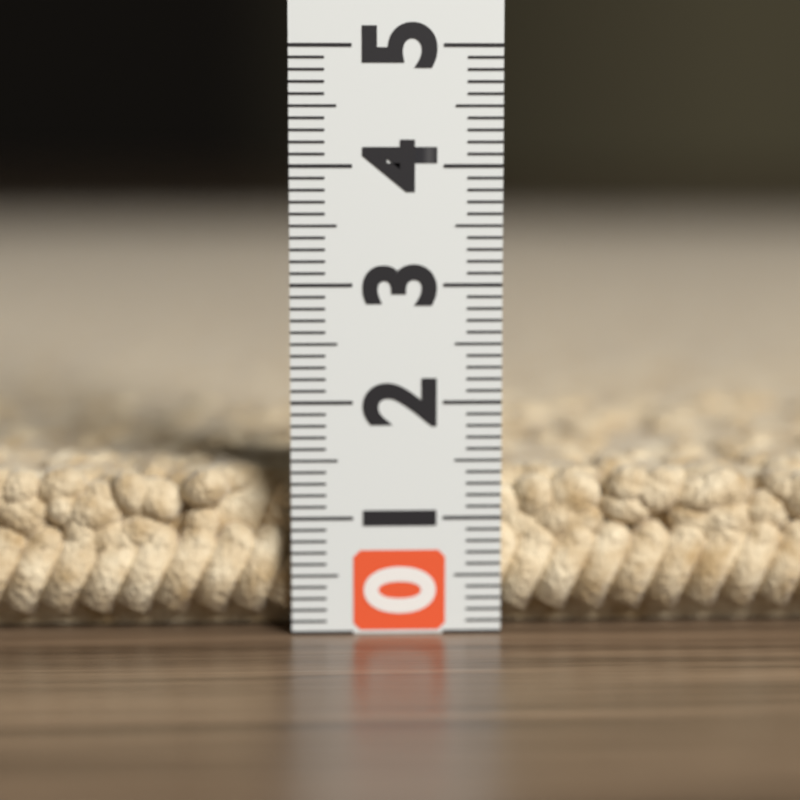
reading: 1.4 (no unit)
